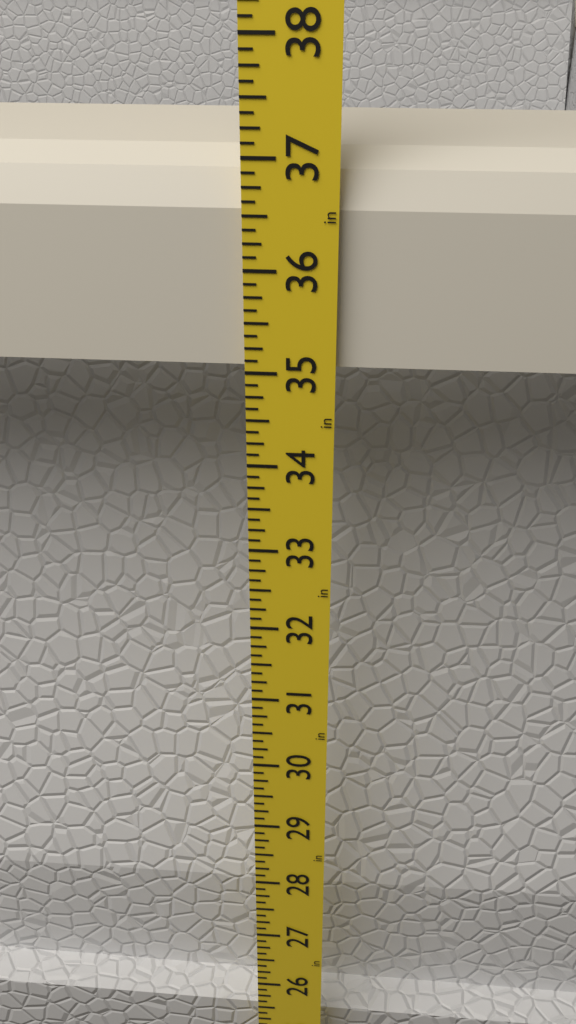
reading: 37.000 in
